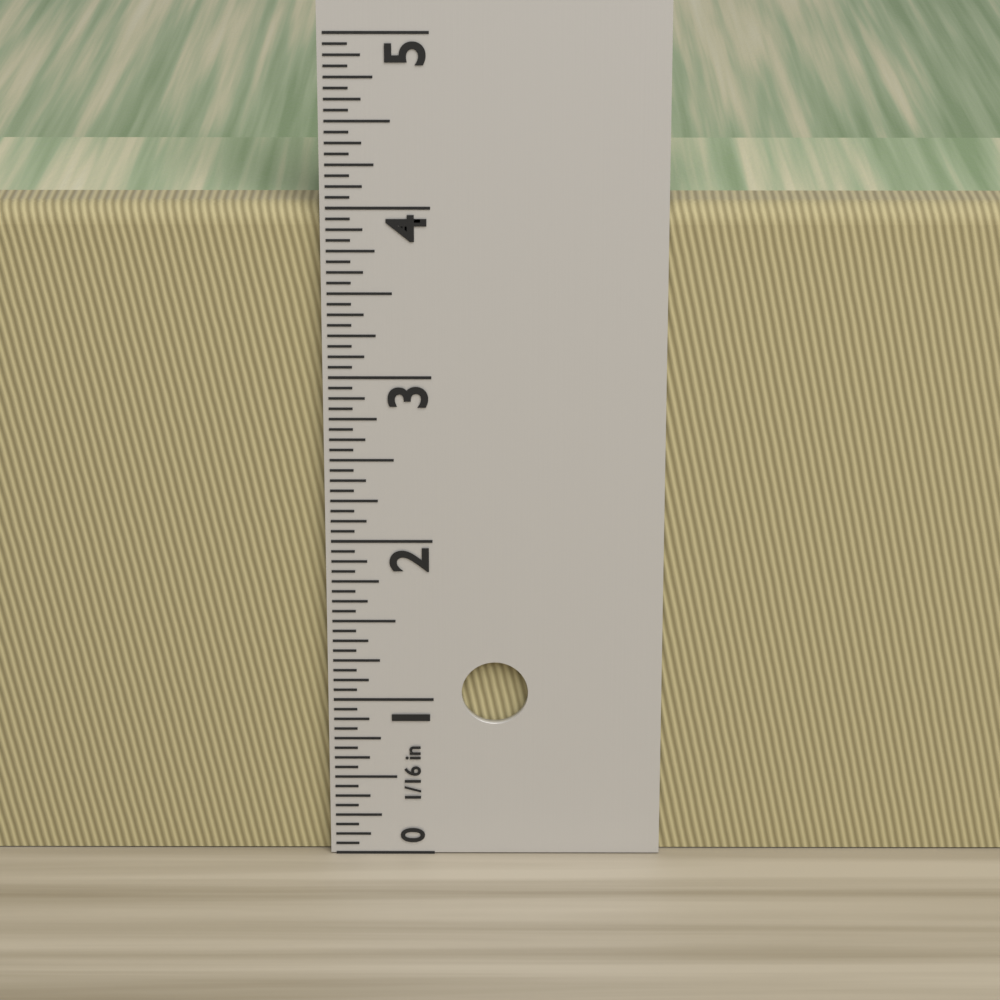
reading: 4.0000 in
